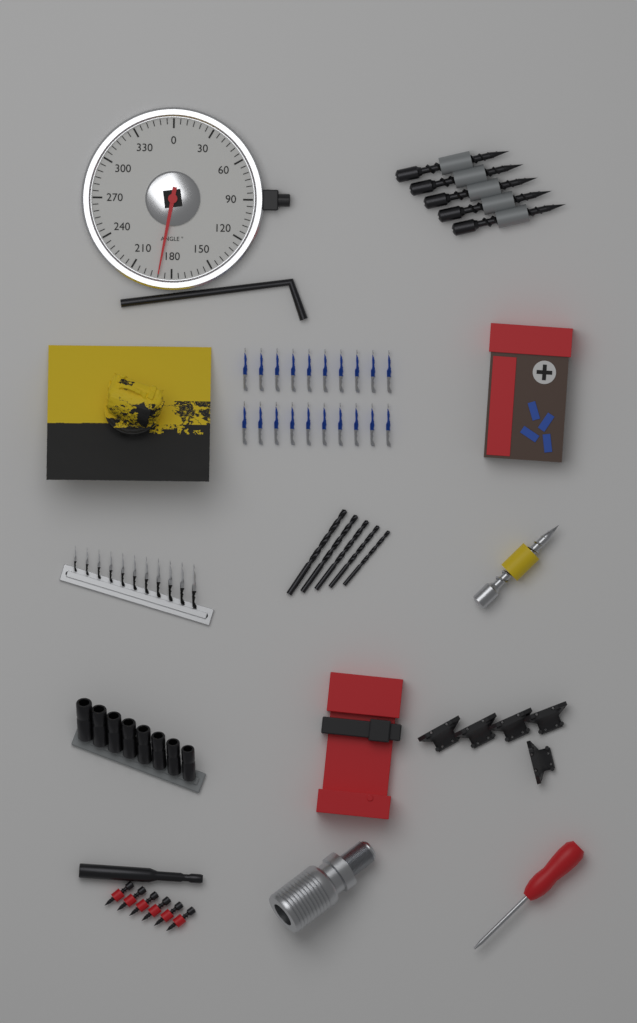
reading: 190 °
